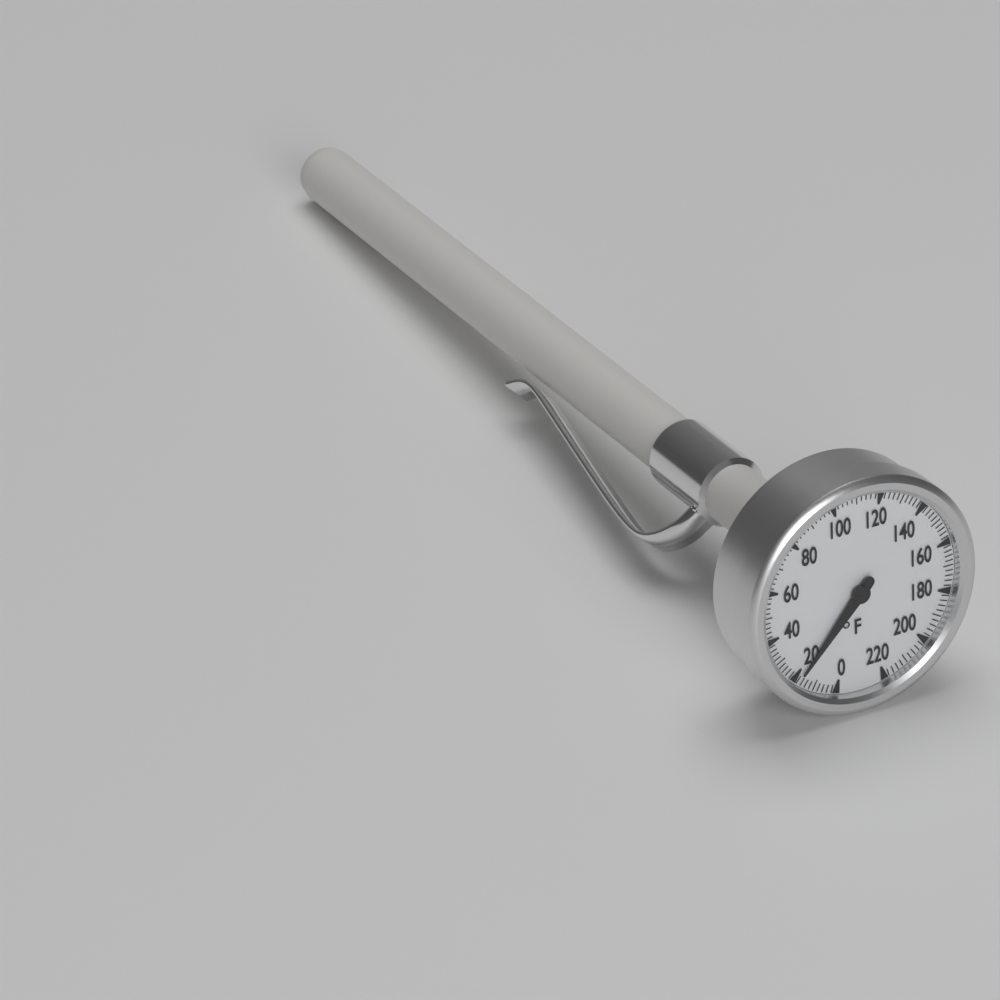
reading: 18 °F
